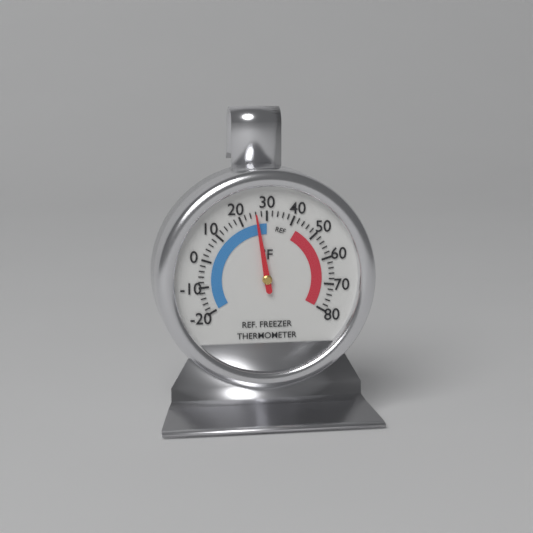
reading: 26 °F
